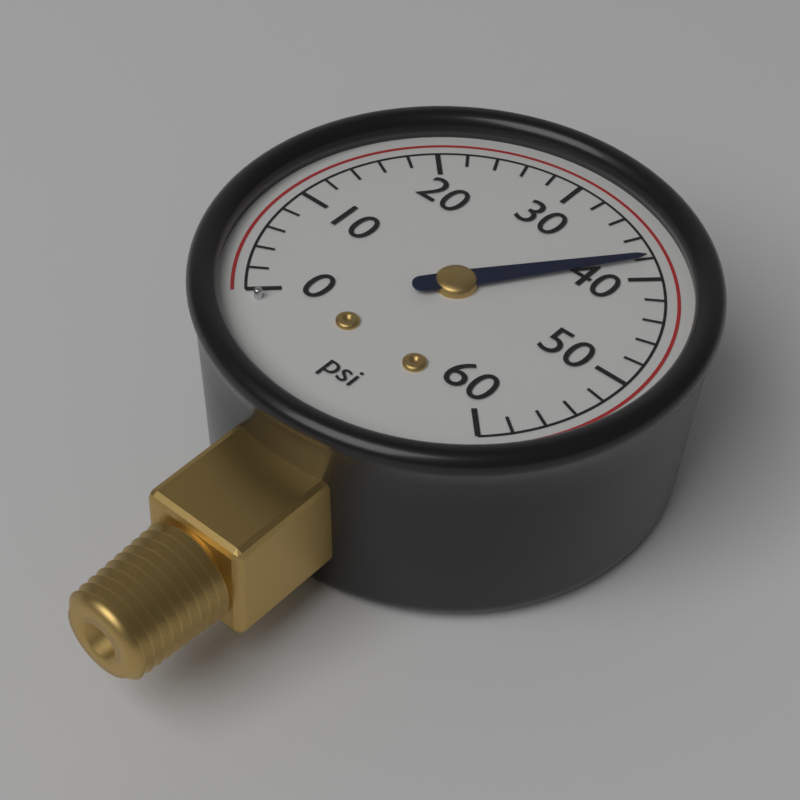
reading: 38 psi
